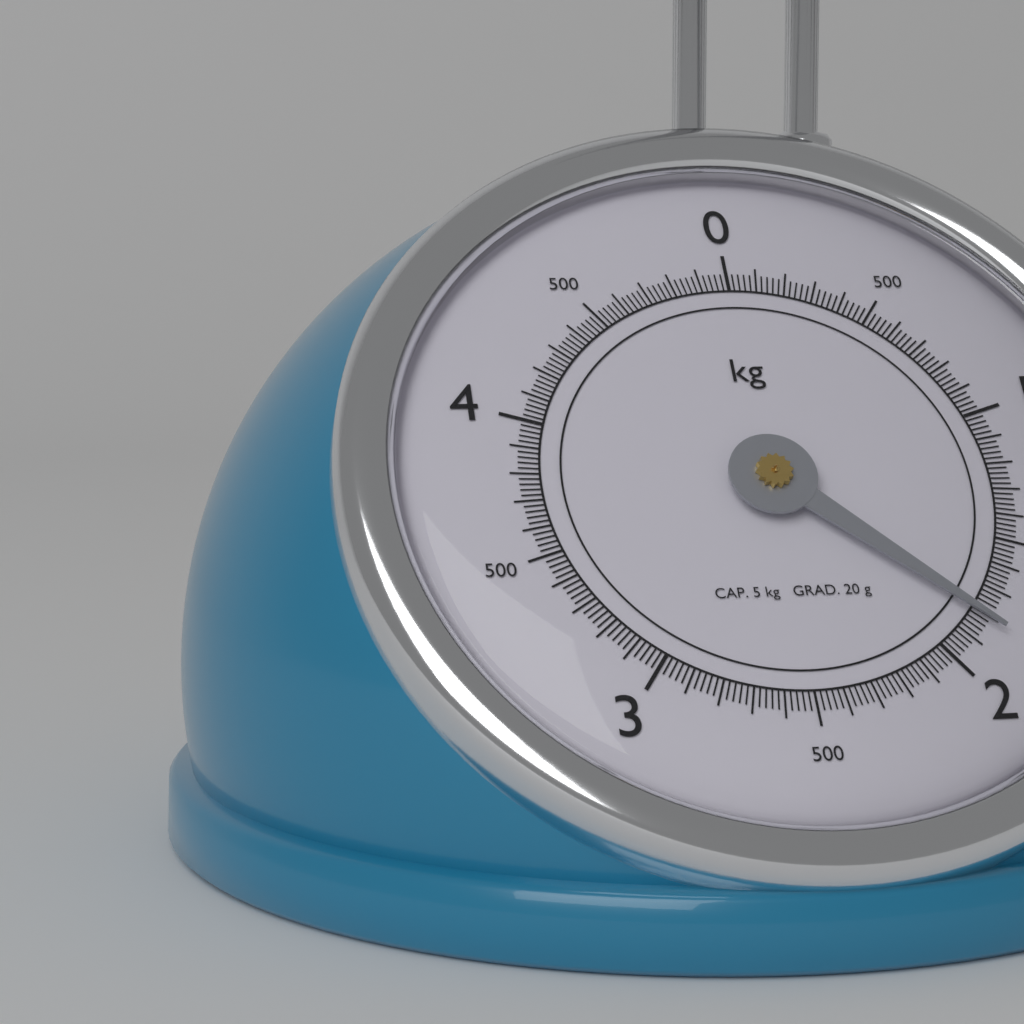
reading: 1.82 kg
